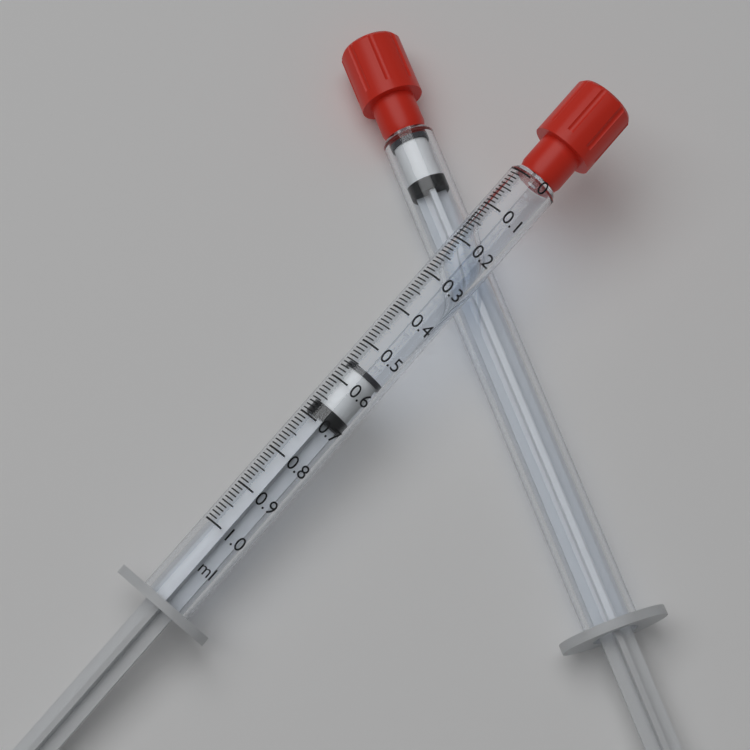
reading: 0.55 ml
